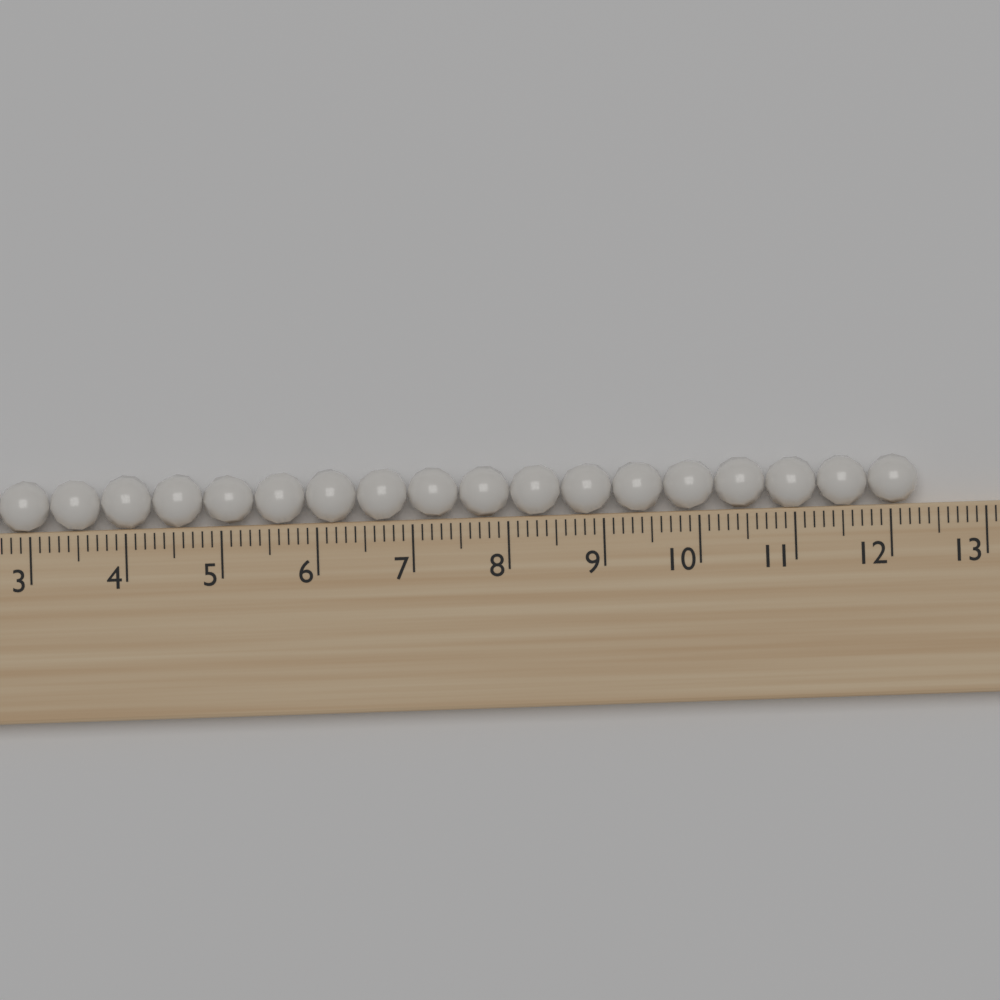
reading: 12.3 (no unit)
